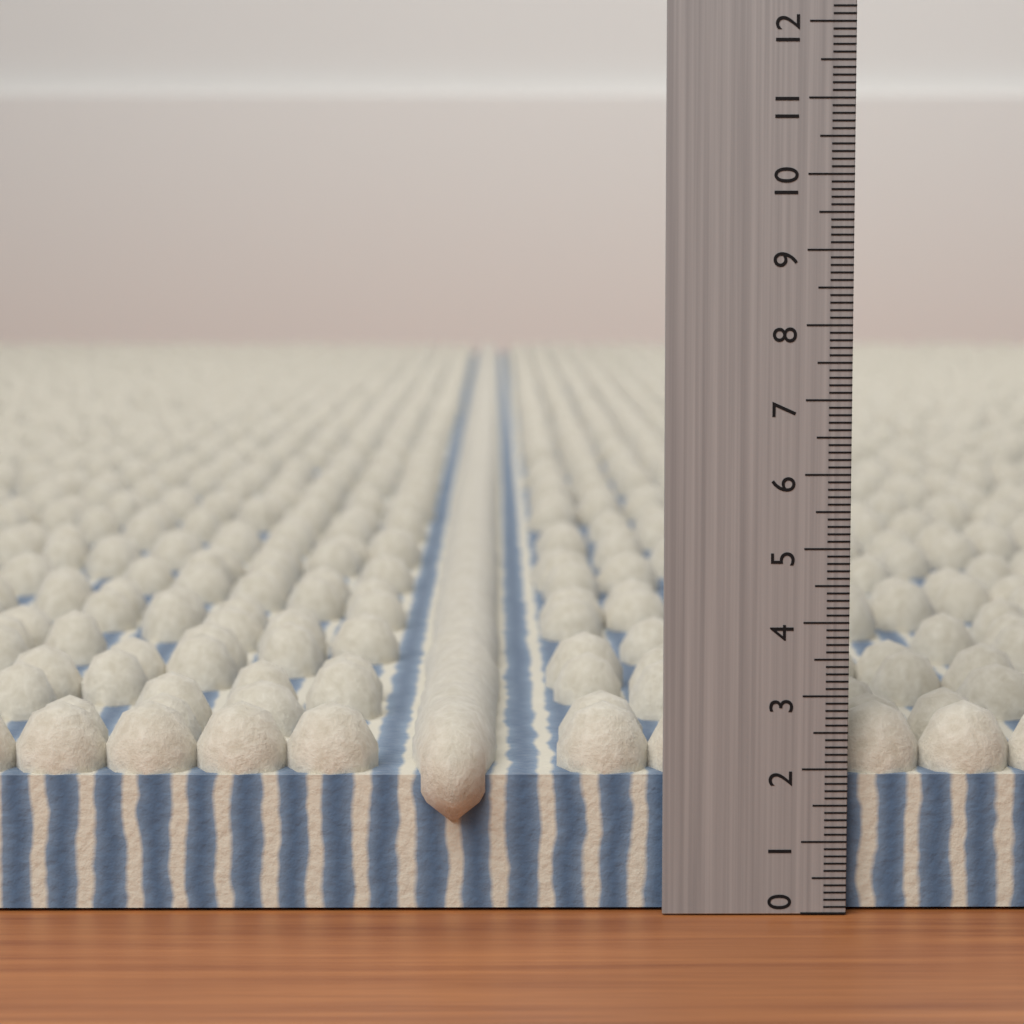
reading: 2.8 (no unit)
